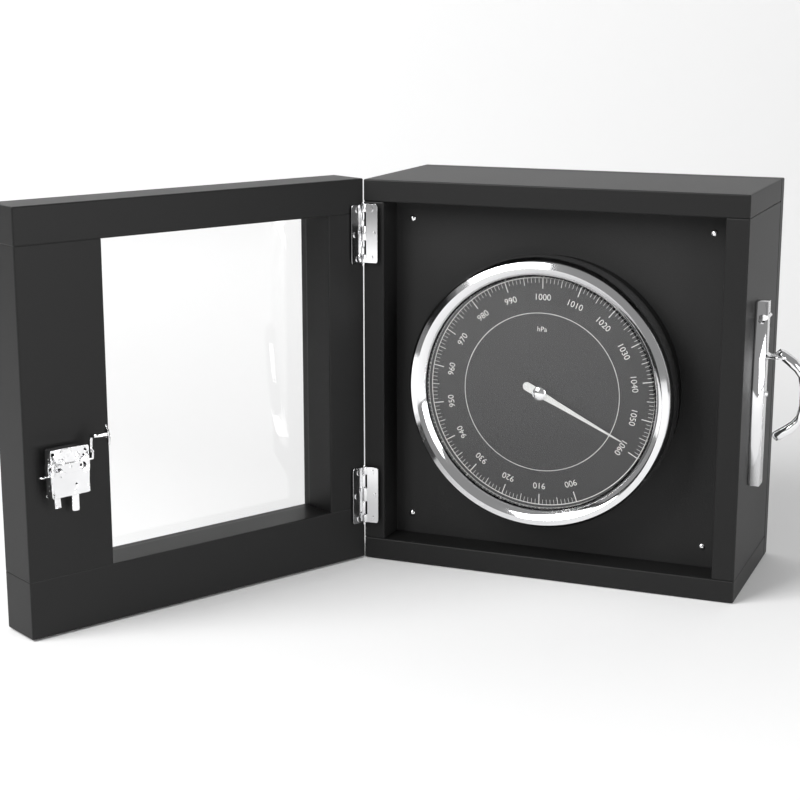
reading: 1058 hPa
